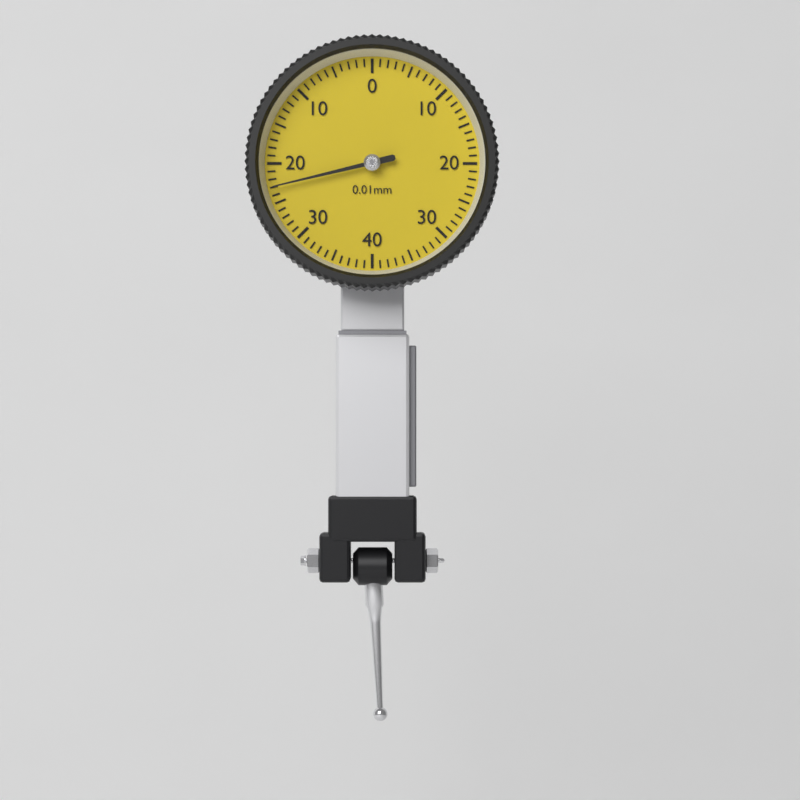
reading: 0.23 mm
